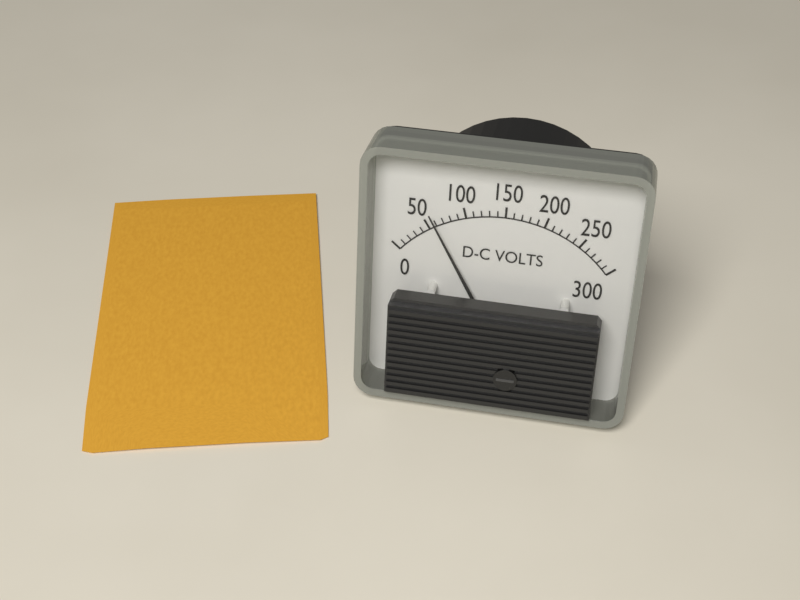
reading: 60 V
